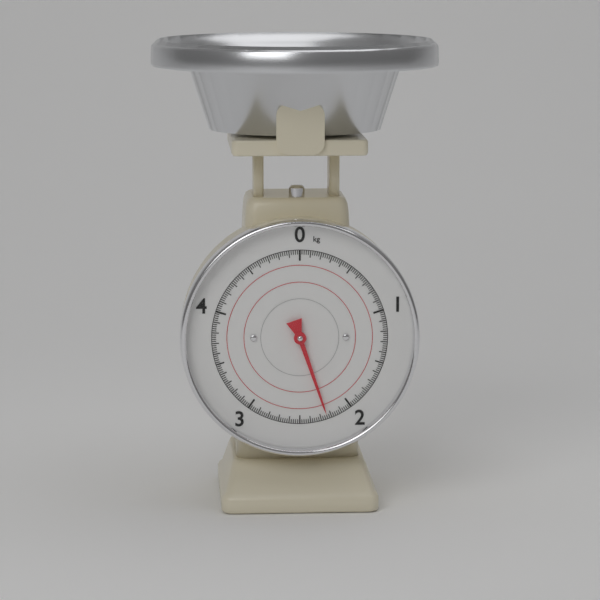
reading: 2.24 kg
